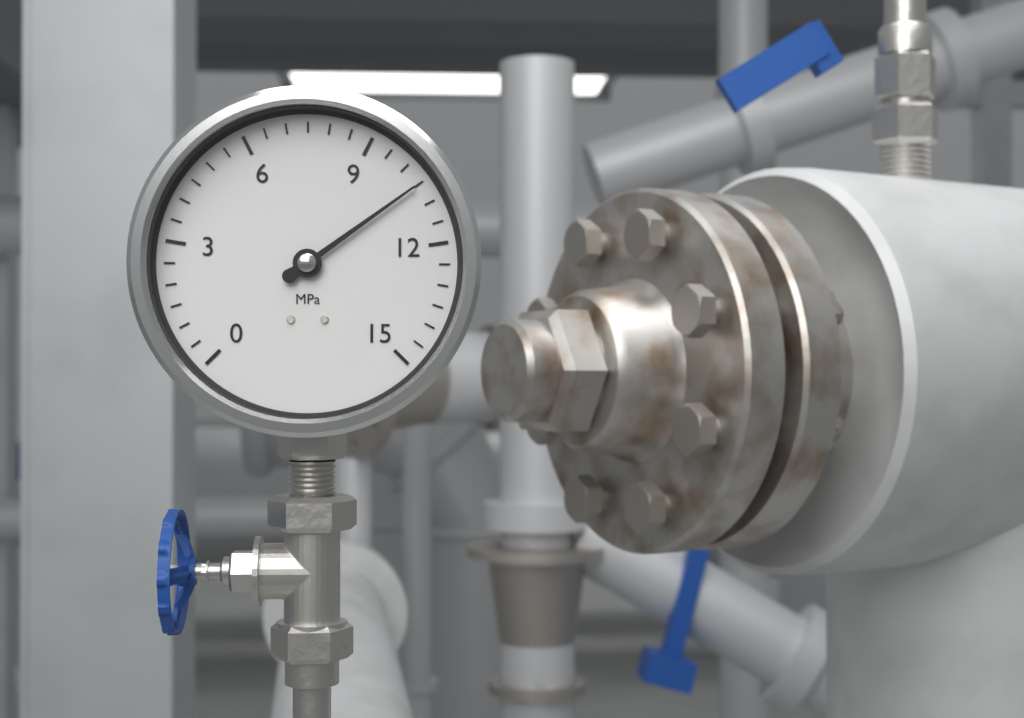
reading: 10.5 MPa
